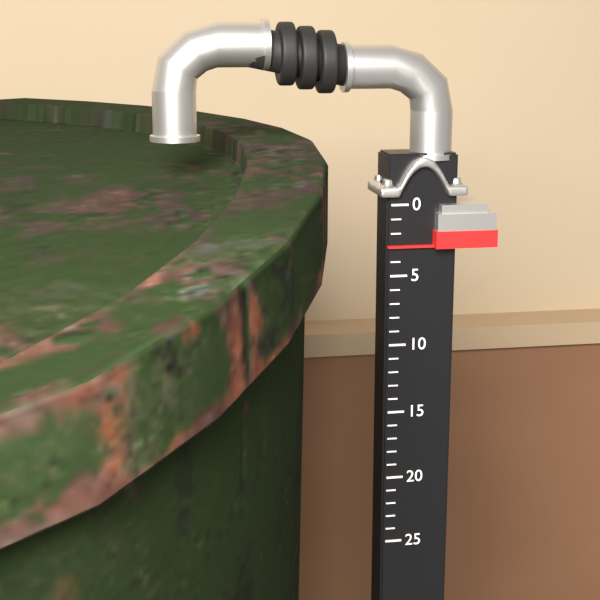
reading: 3 (no unit)
